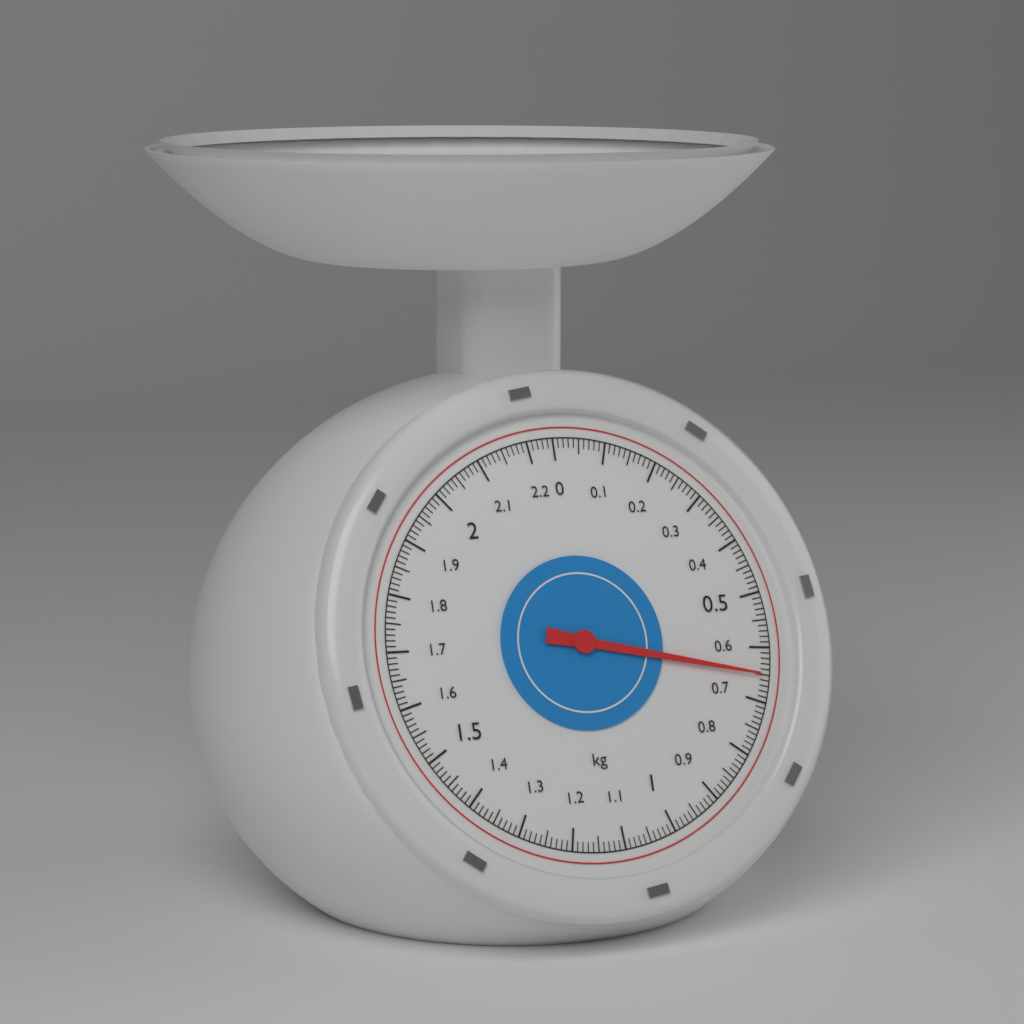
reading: 0.65 kg
